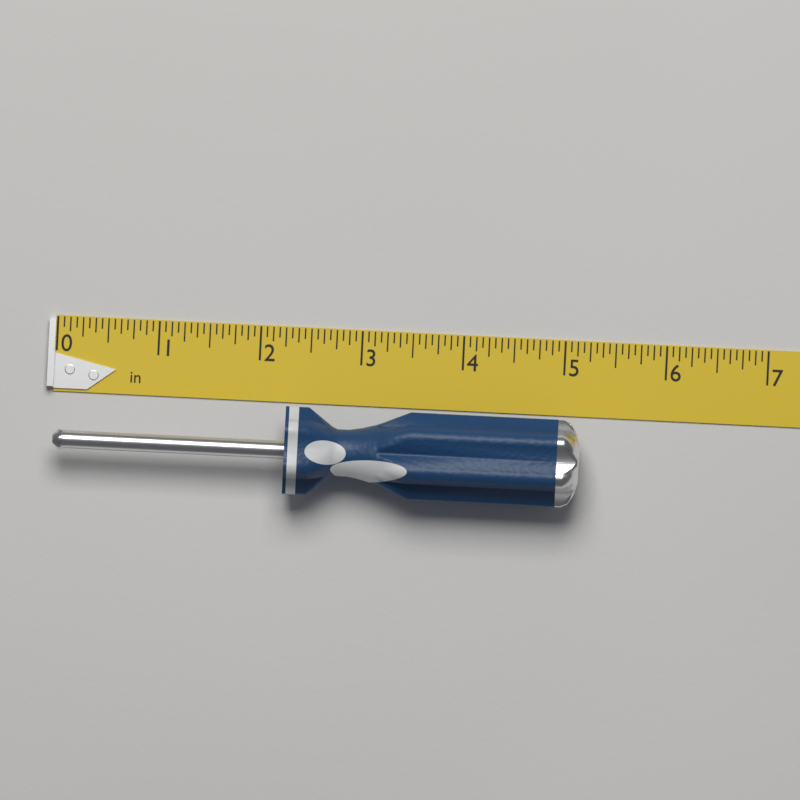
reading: 5.1875 in
